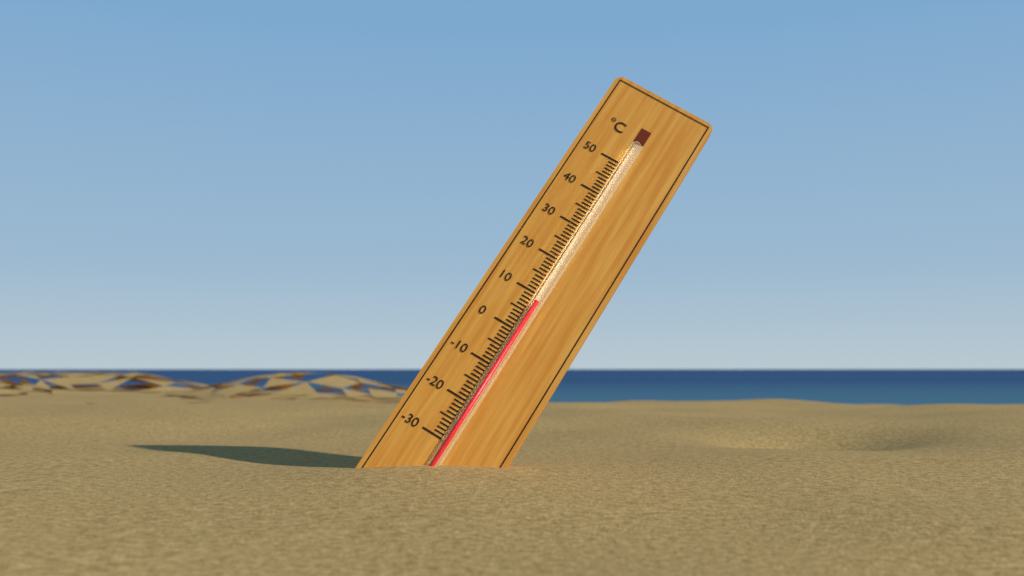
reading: 8 °C
